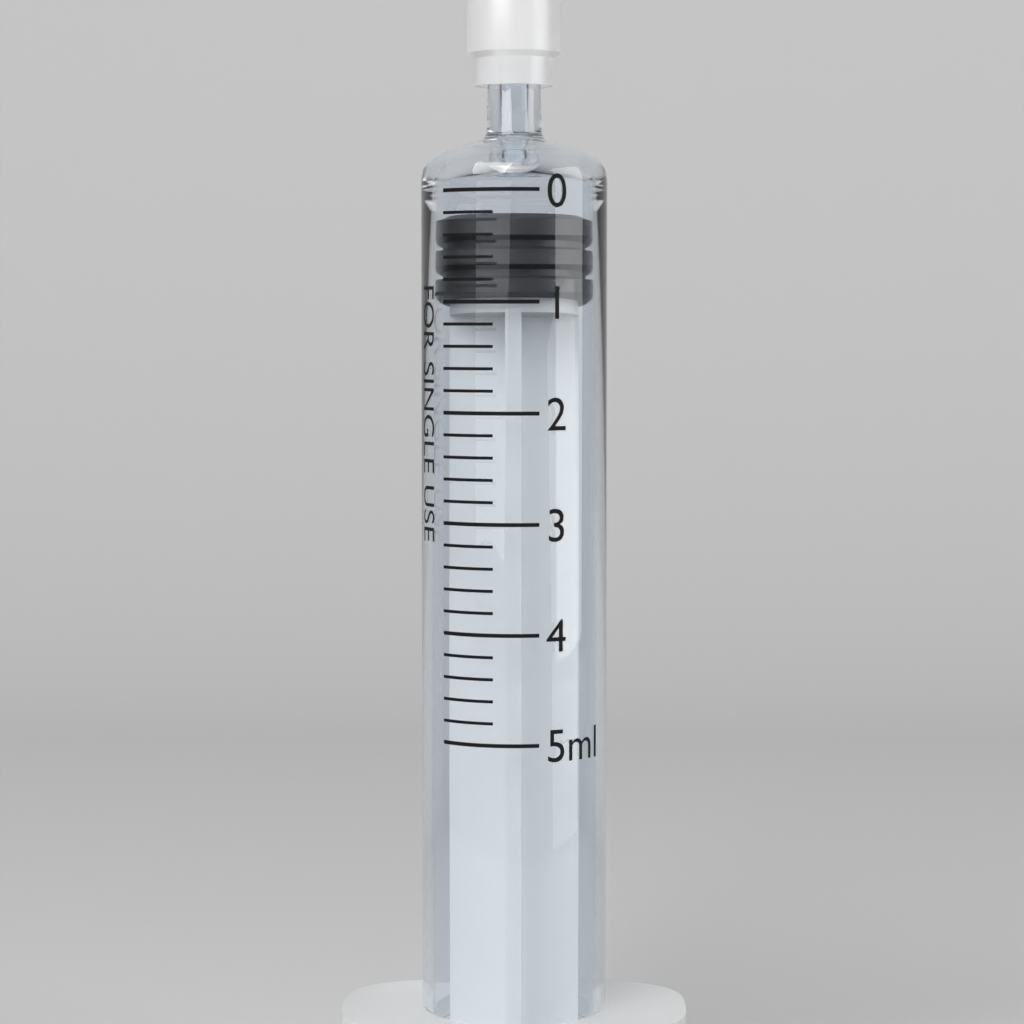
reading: 0.2 ml
